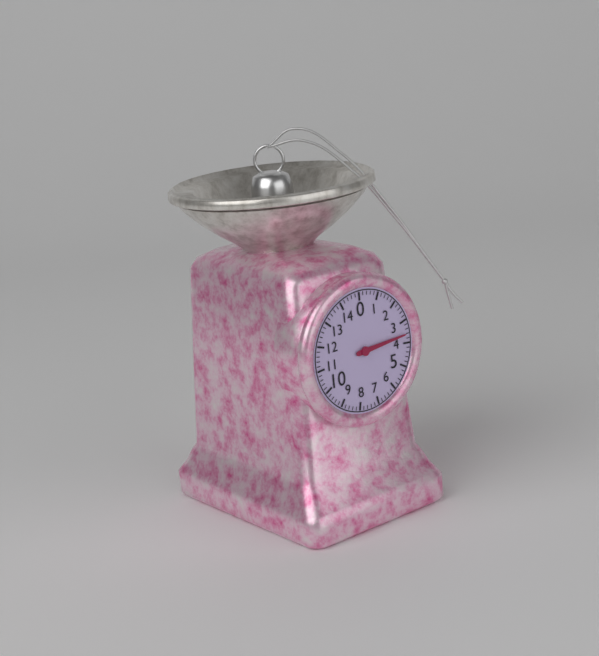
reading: 3.6 (no unit)
